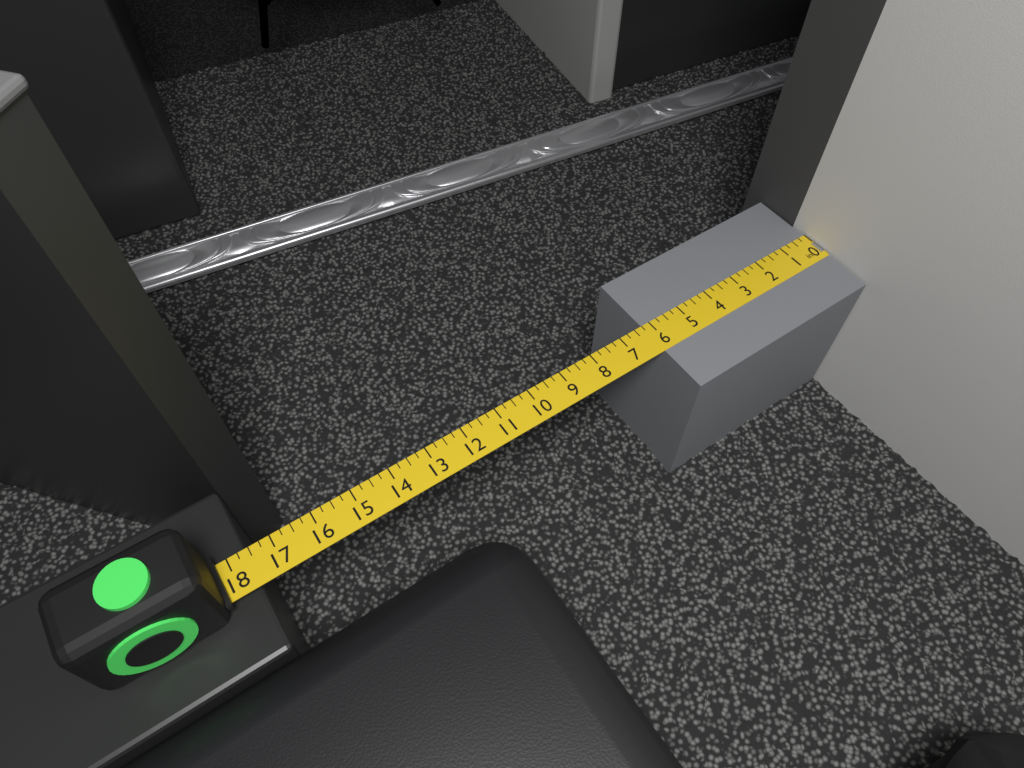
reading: 6.25 in
